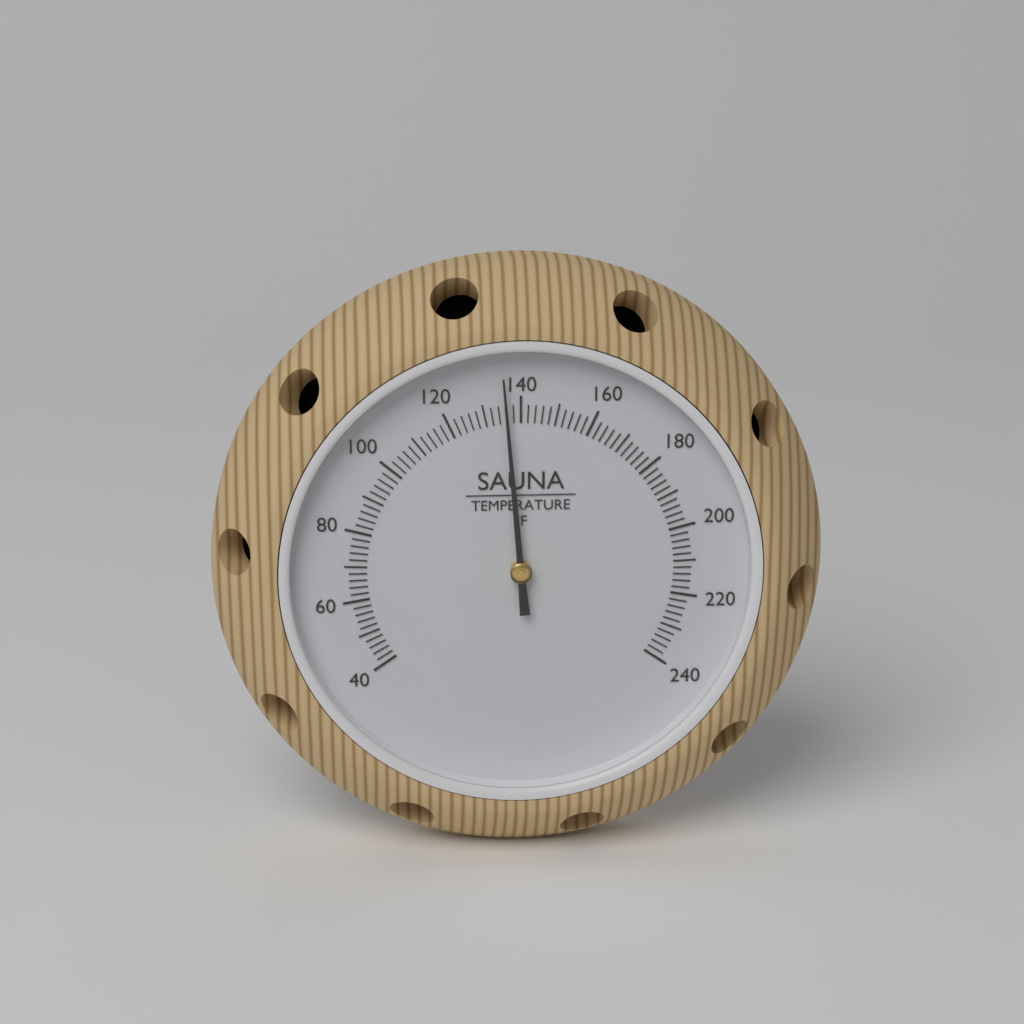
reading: 136 °F
